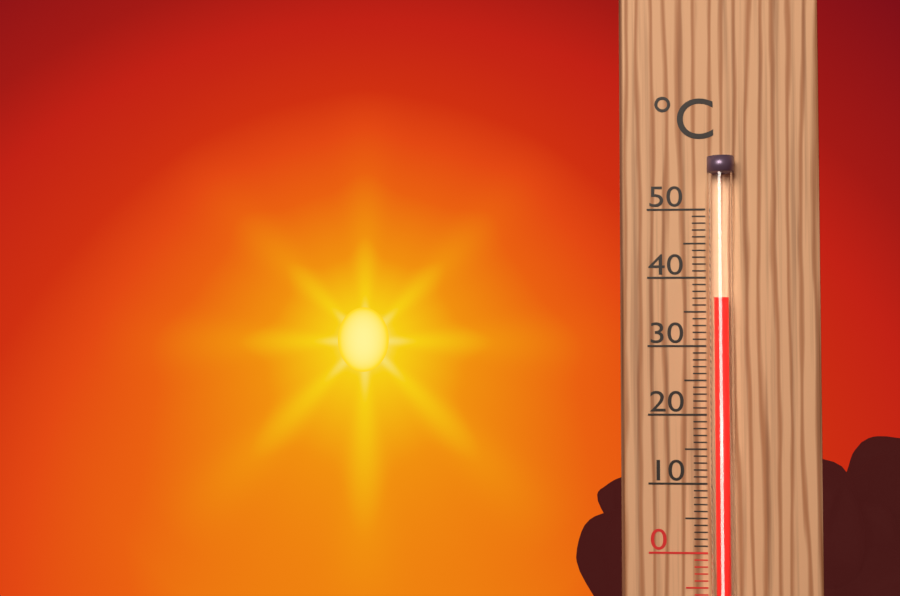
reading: 37 °C
